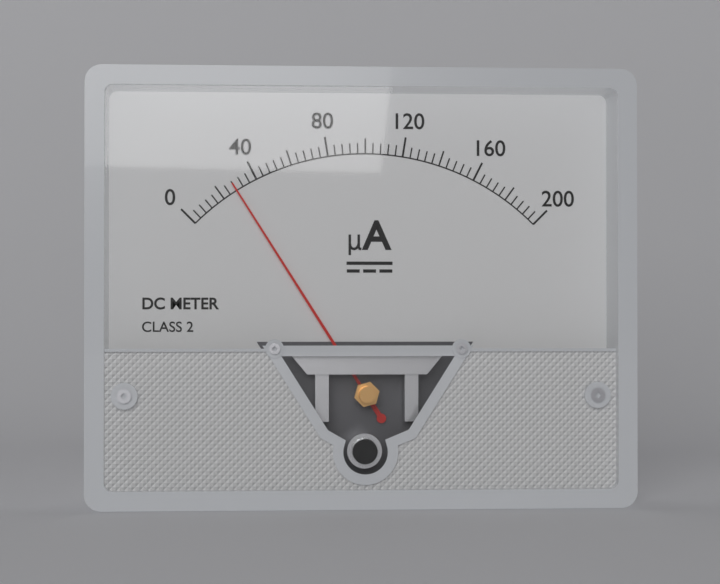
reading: 28 µA
